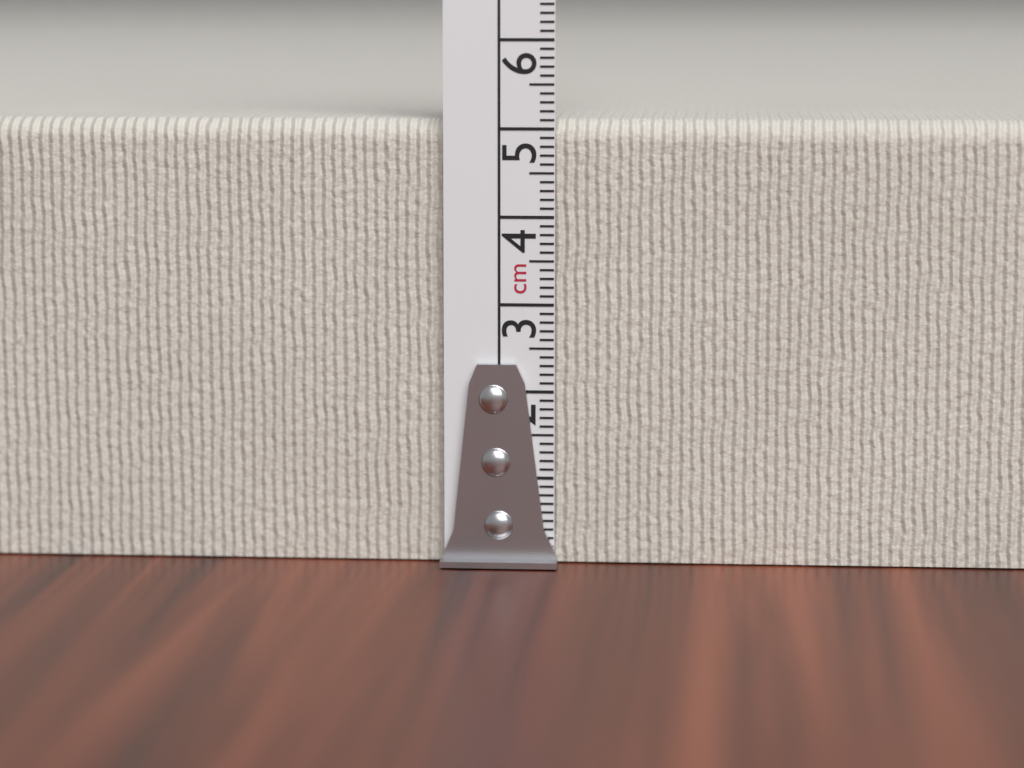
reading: 5.1 cm
